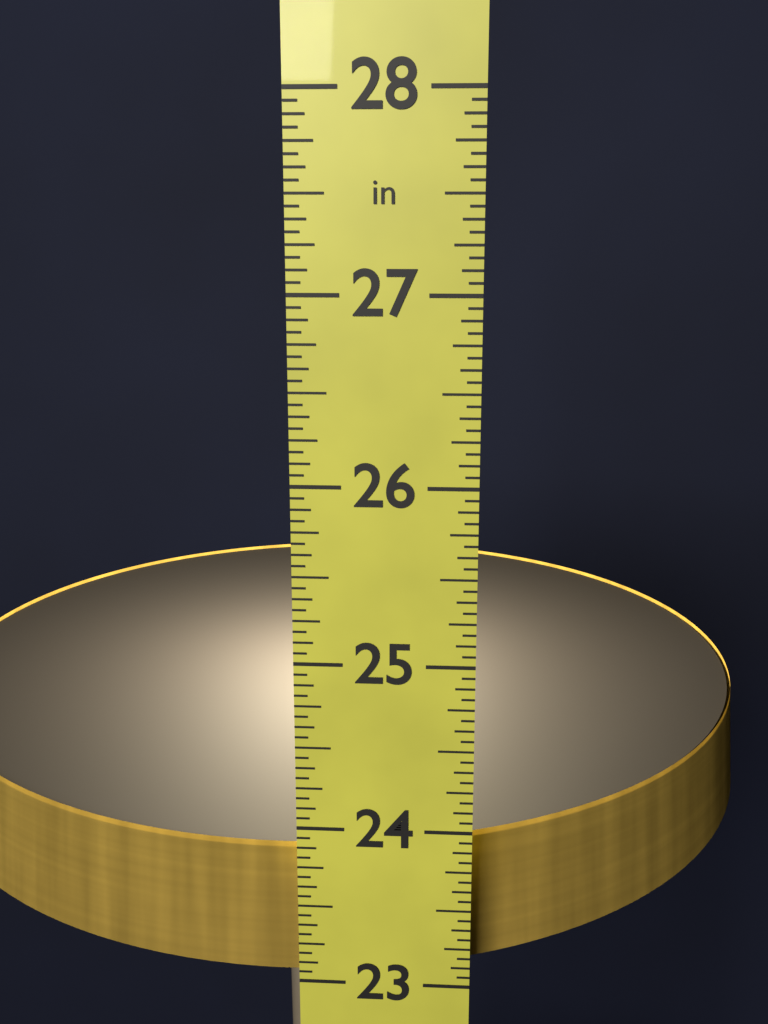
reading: 23.8125 in
